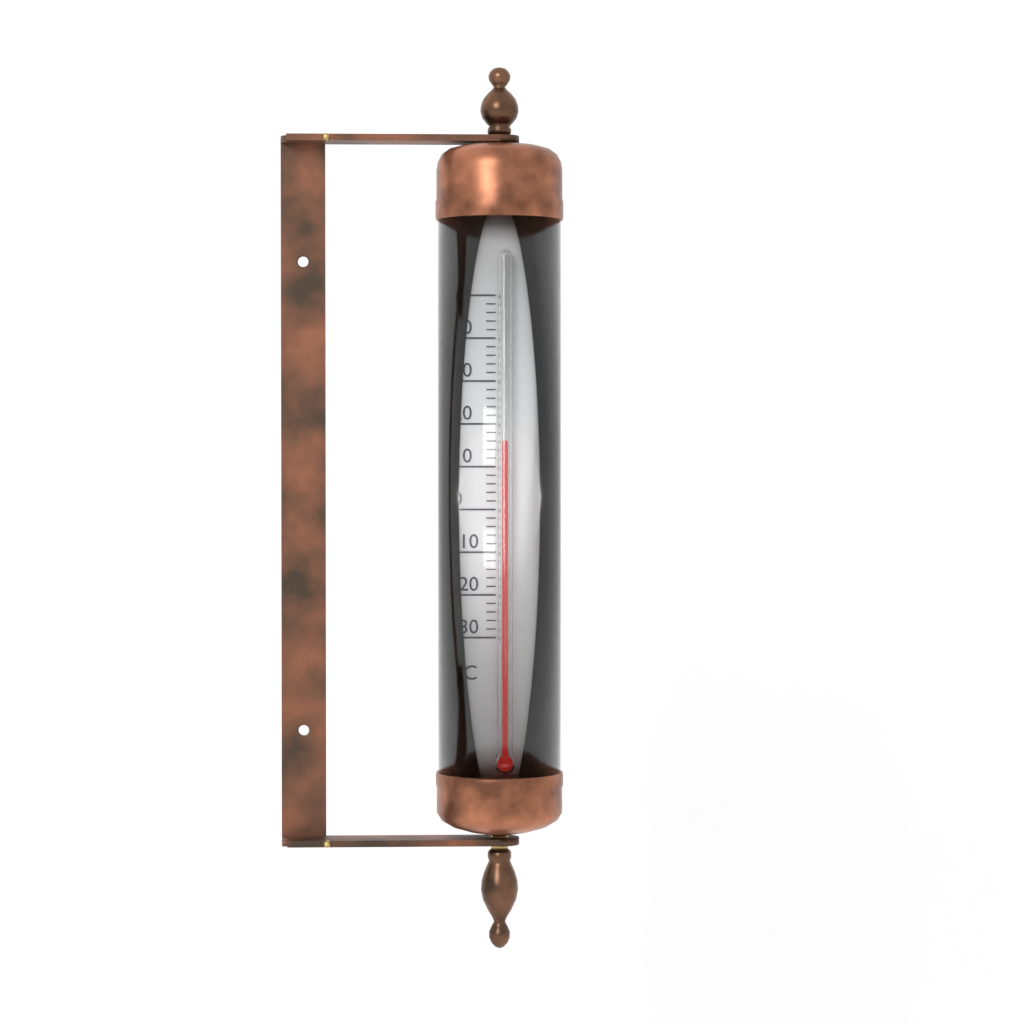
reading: 16 °C
